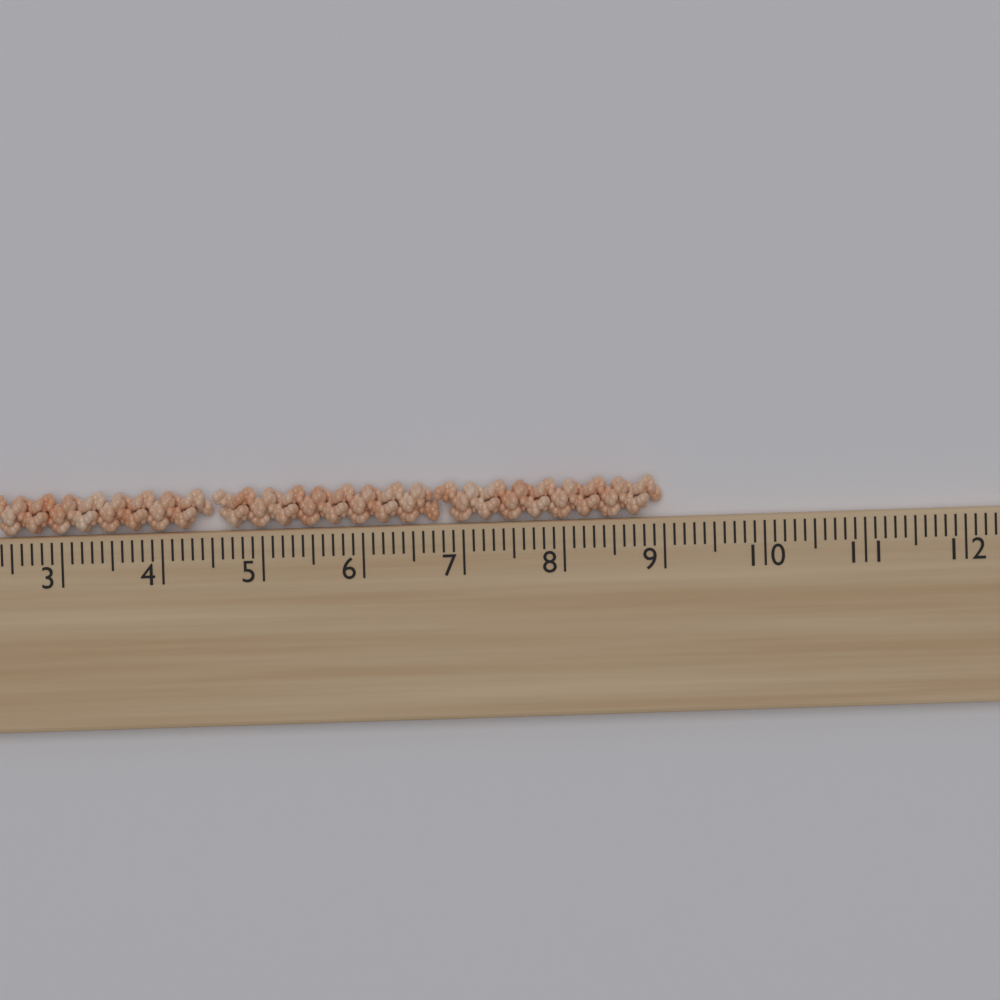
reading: 9.0 cm
